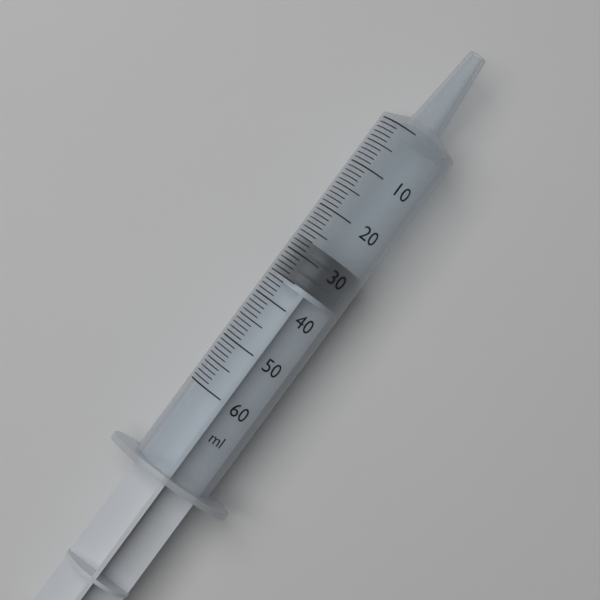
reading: 27 ml
